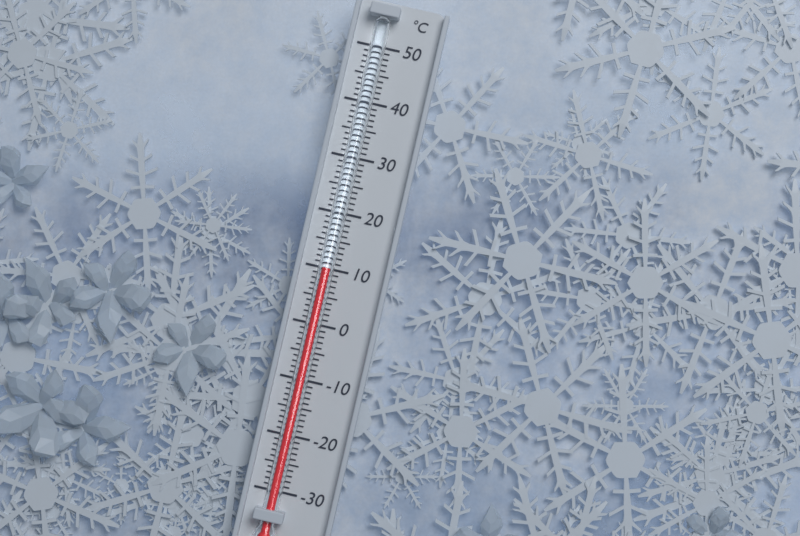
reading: 10 °C
